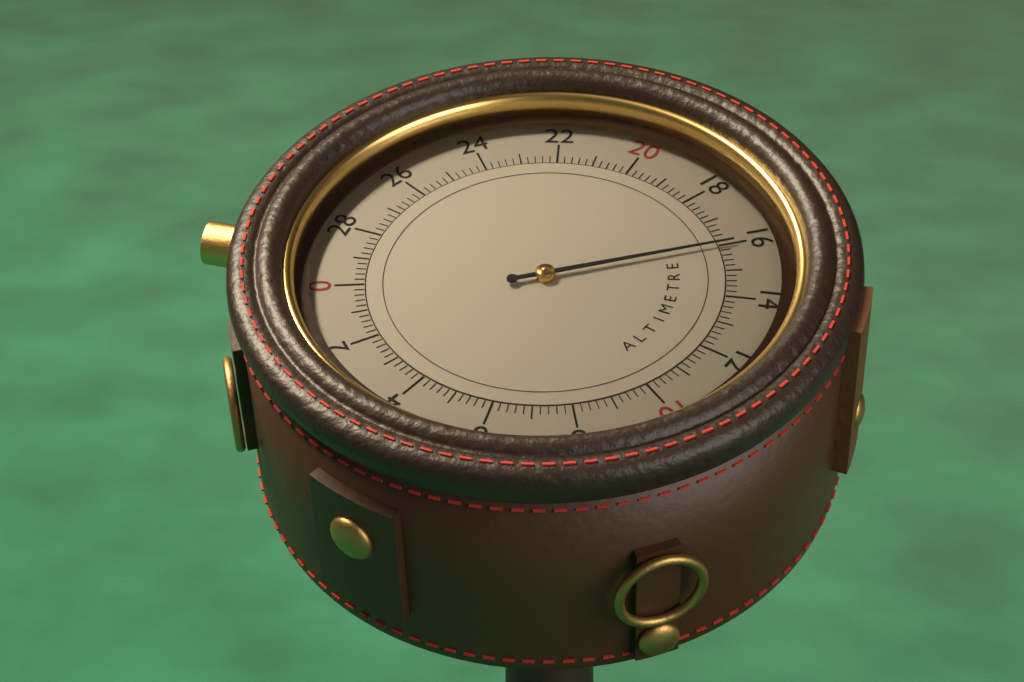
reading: 16.0 (no unit)
